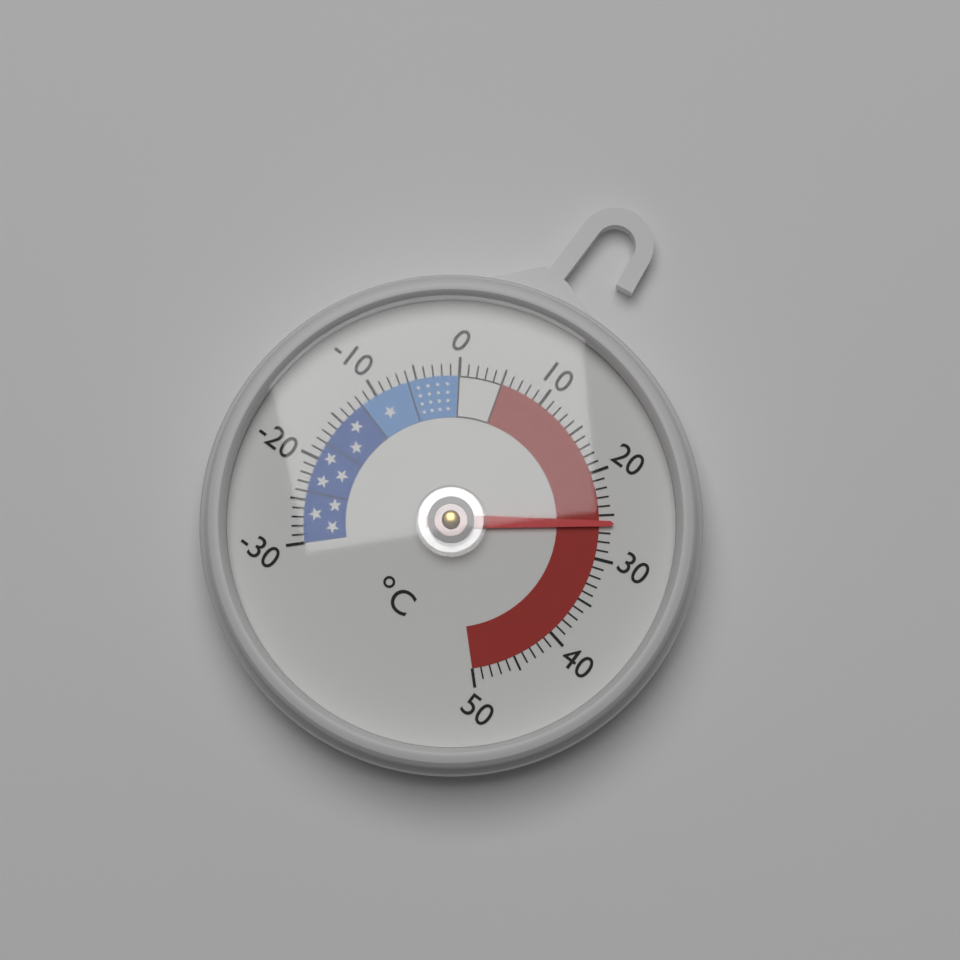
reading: 26 °C
